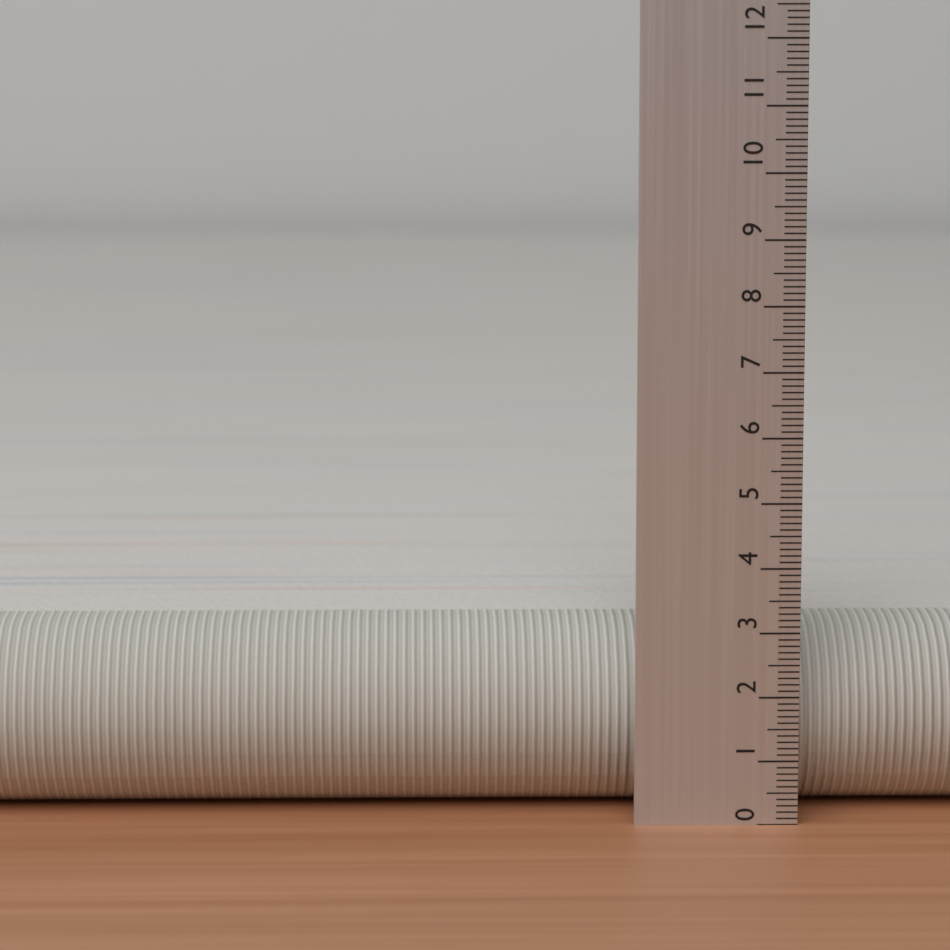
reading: 2.9 (no unit)
